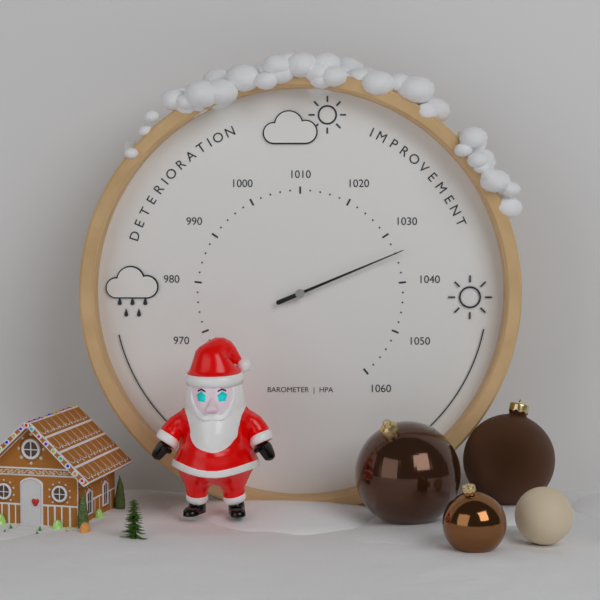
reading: 1034 hPa
